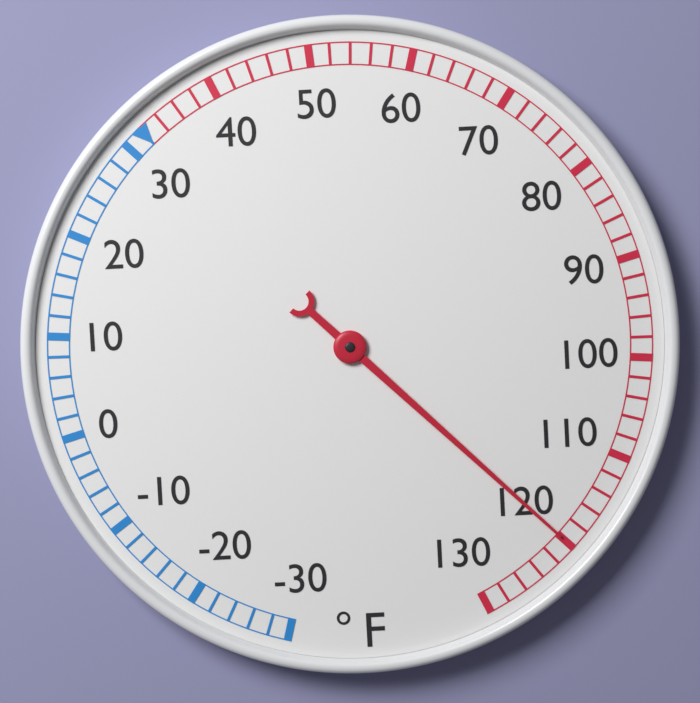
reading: 120 °F
